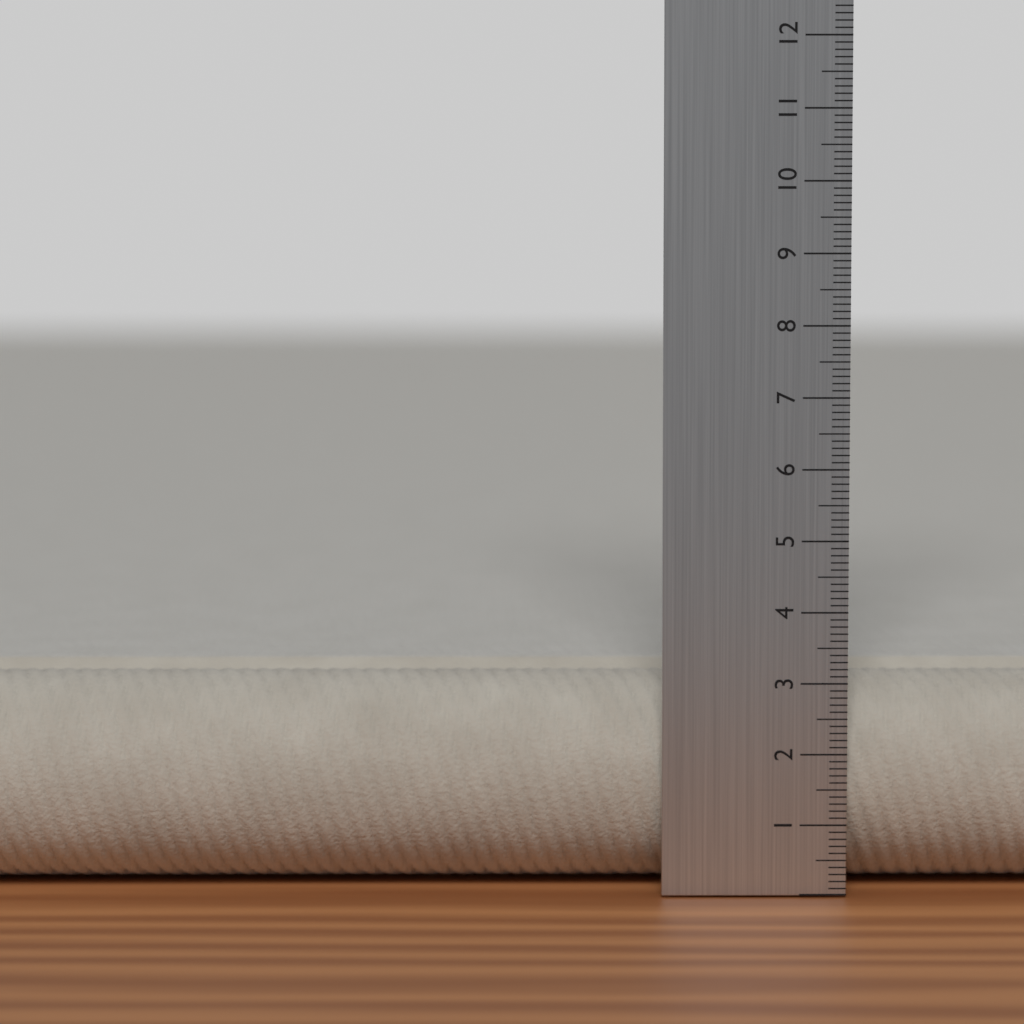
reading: 3.0 cm
